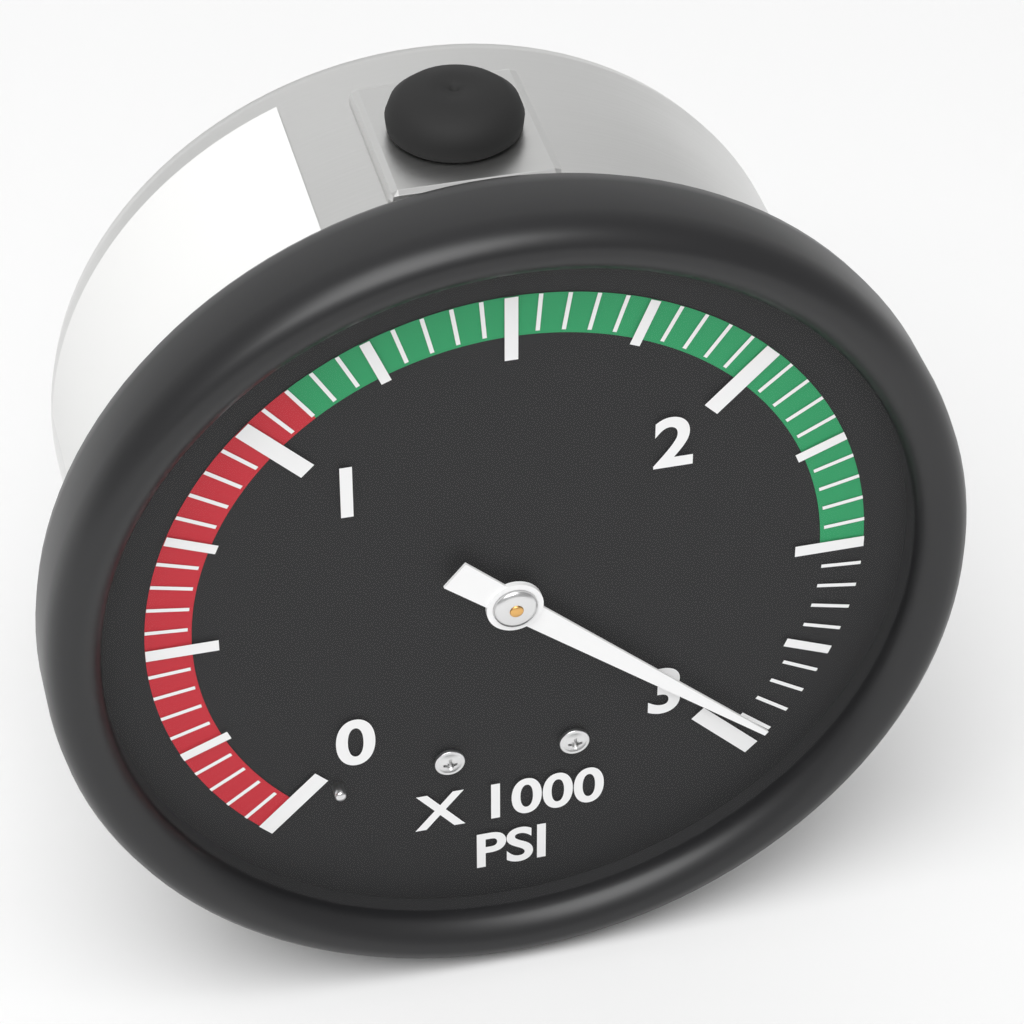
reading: 2950 psi
